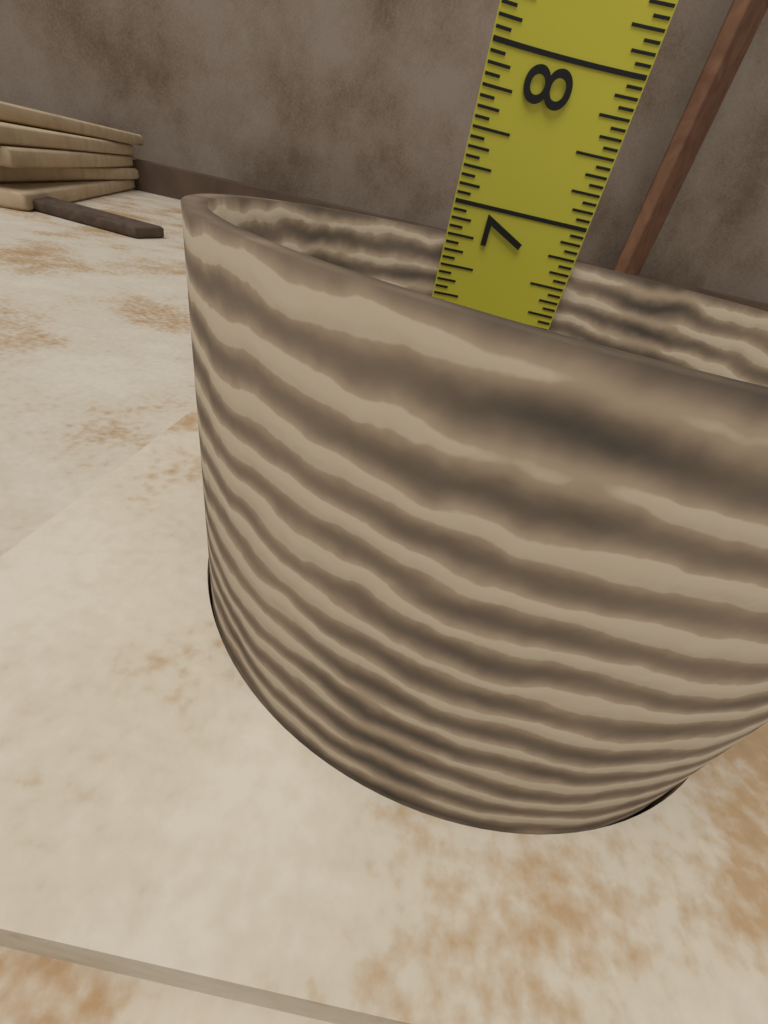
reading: 6.7500 in
